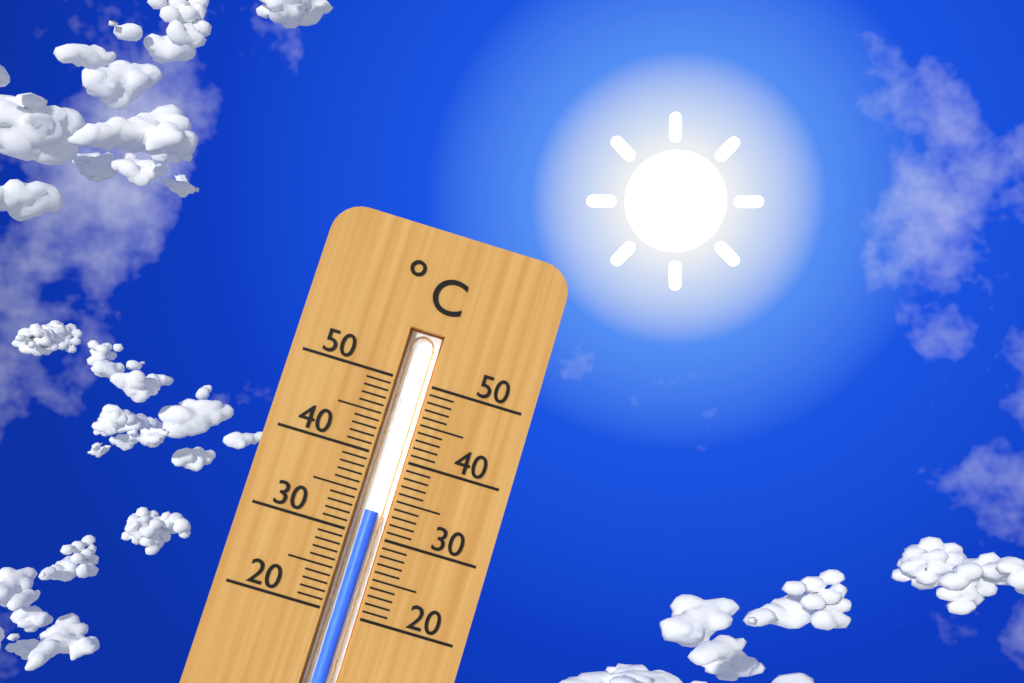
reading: 33 °C
